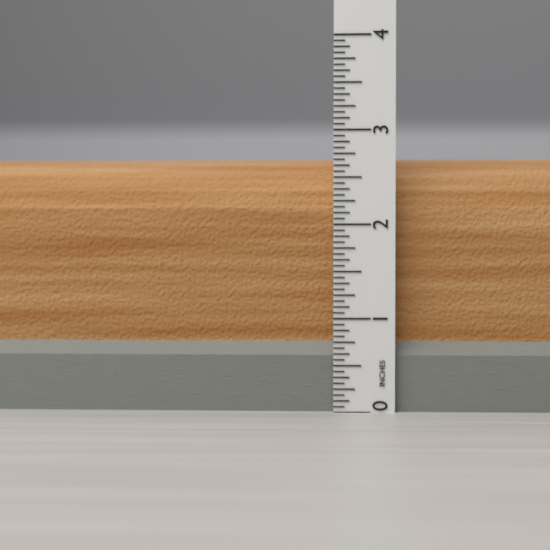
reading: 2.7500 in
